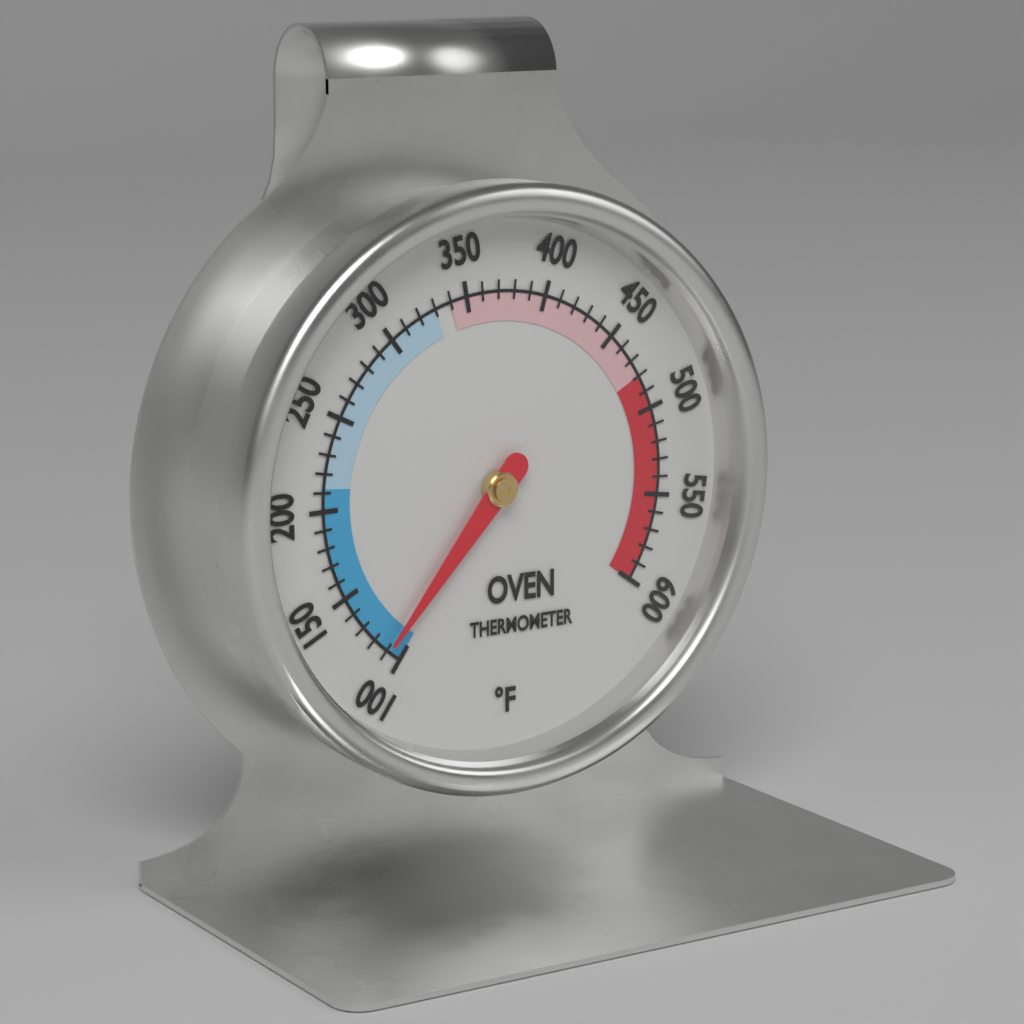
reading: 110 °F
